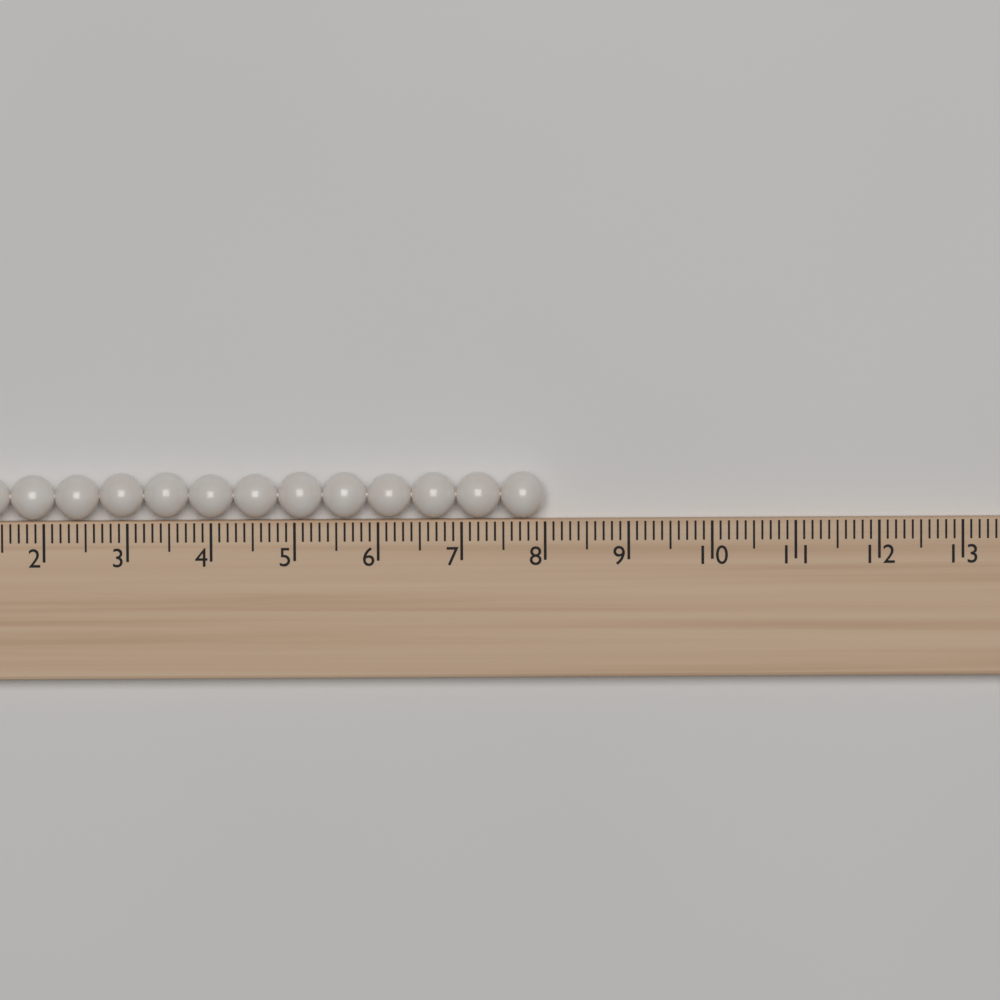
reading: 8.0 (no unit)
